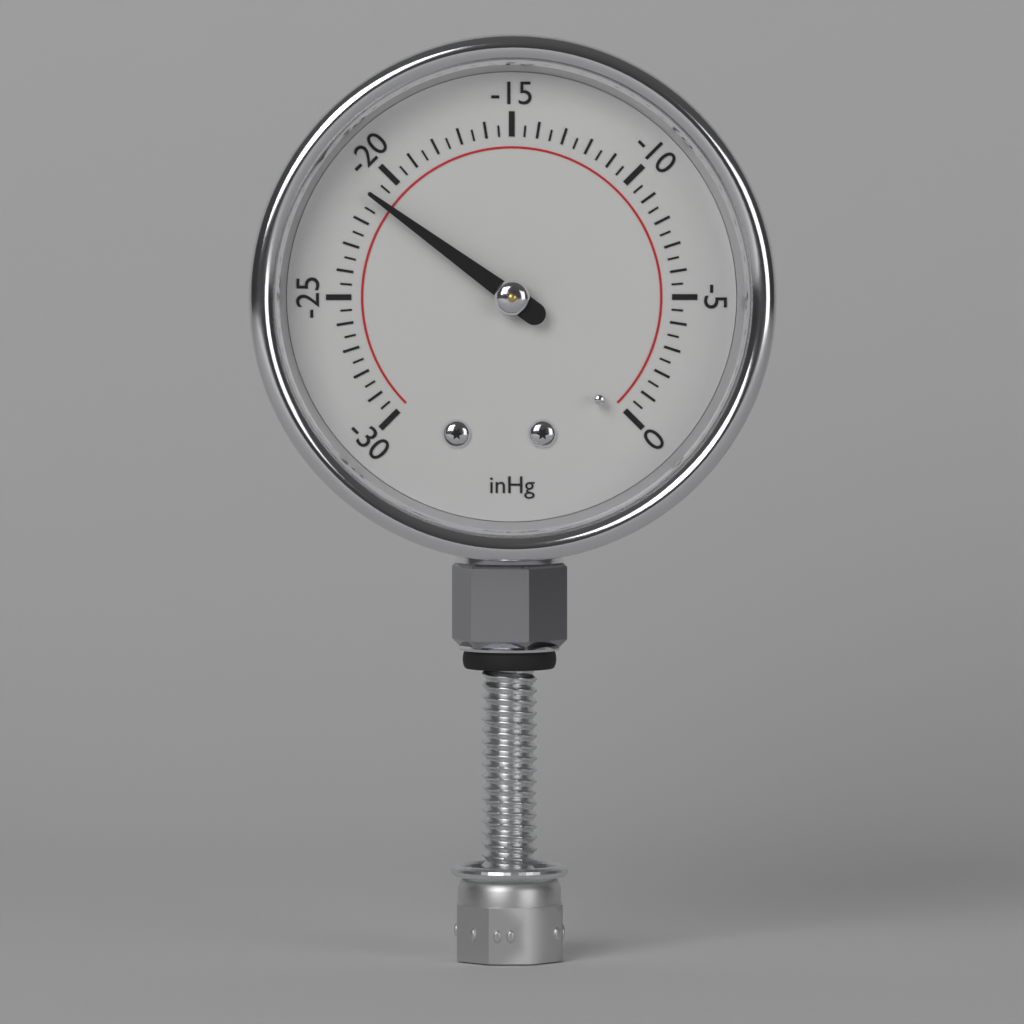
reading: -21.0 inHg
